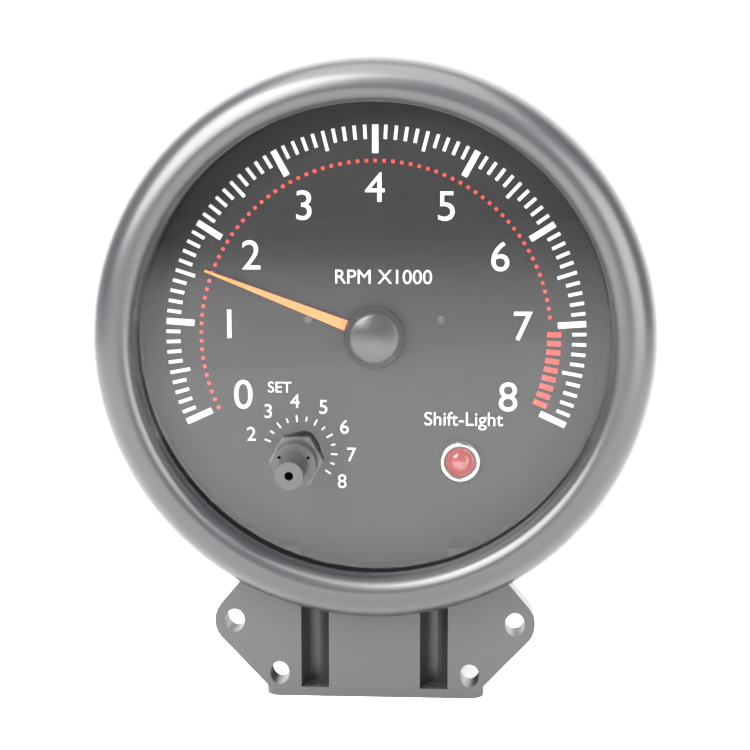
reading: 1.6 RPM x1000
